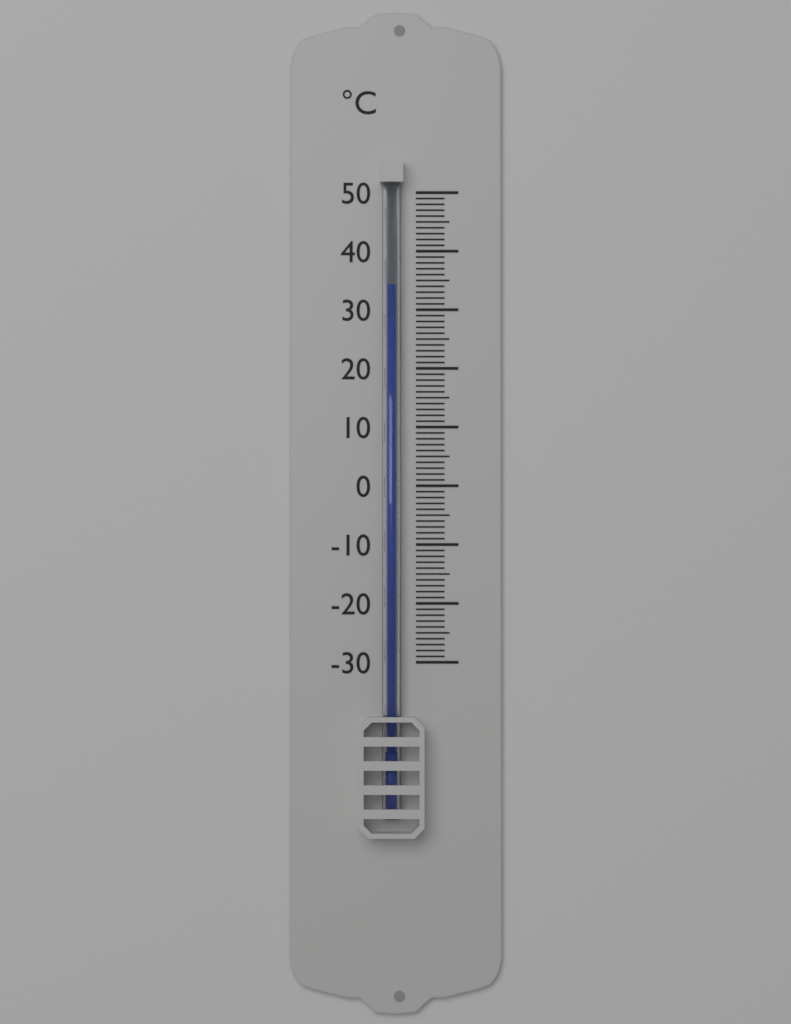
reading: 34 °C
